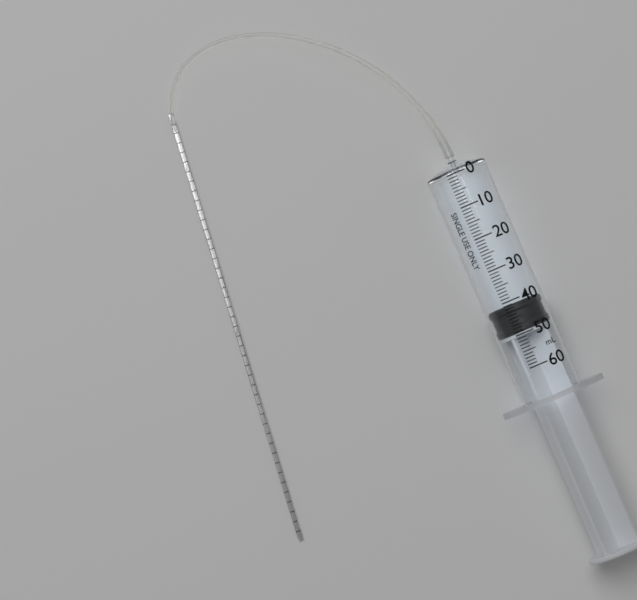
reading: 41 ml
